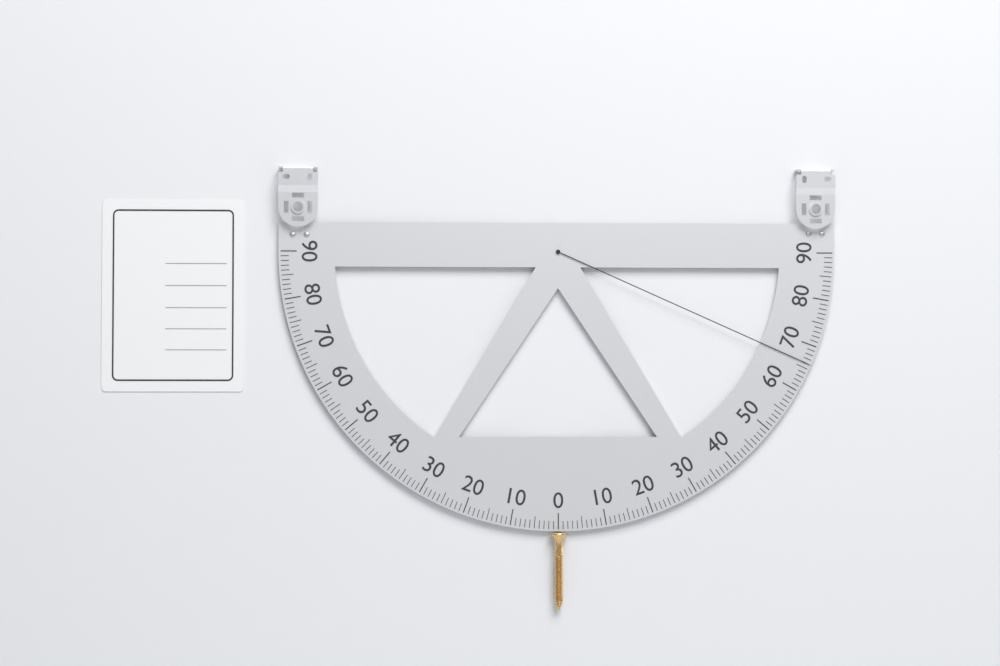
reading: 66 (no unit)
